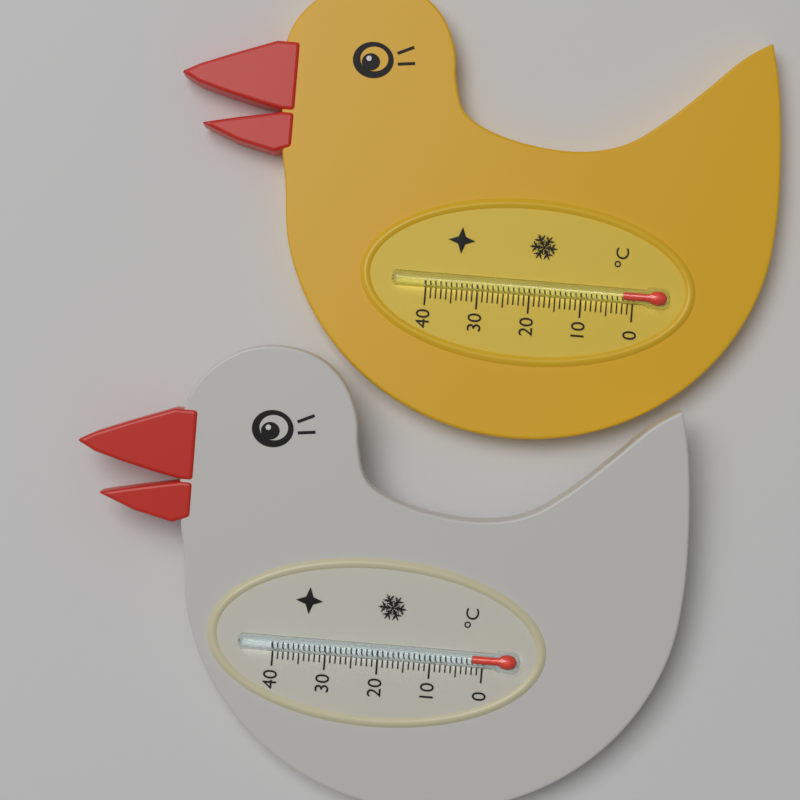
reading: 2 °C
